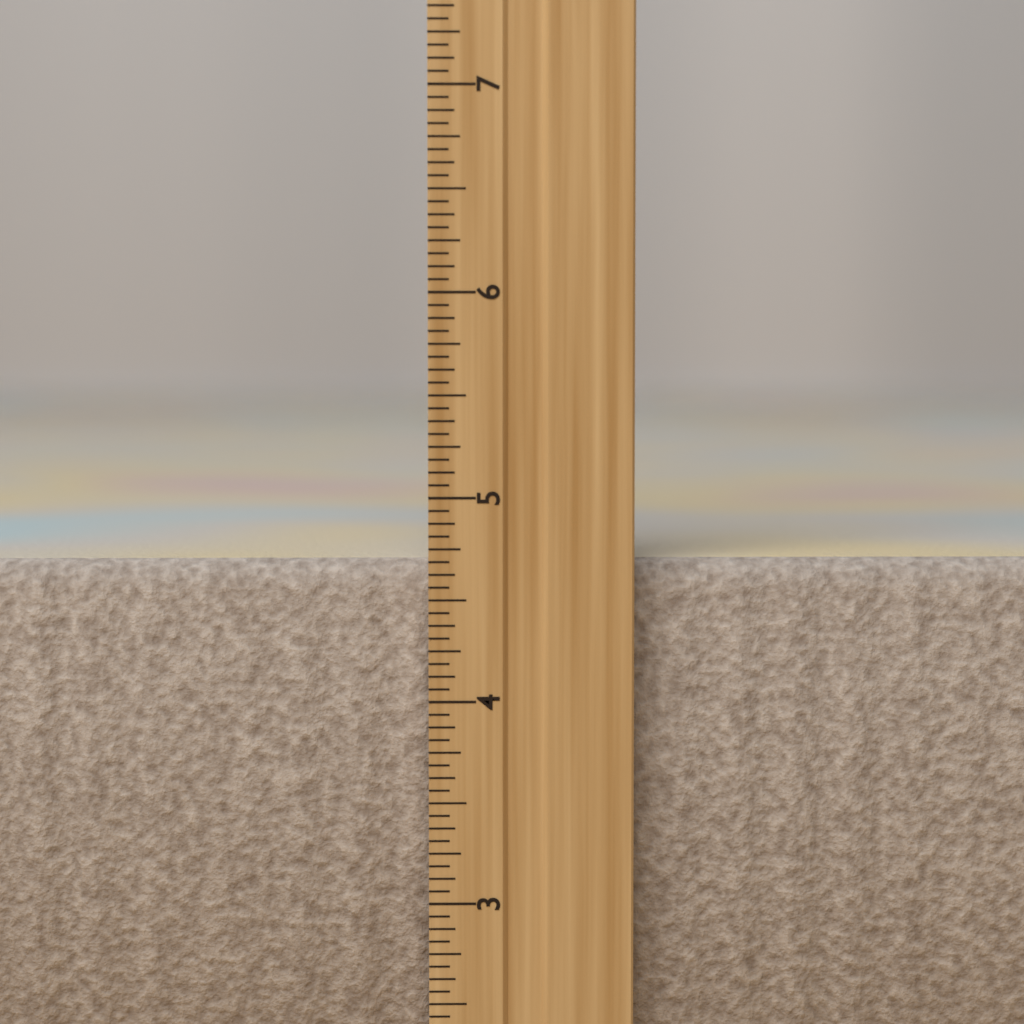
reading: 4.6875 inch
